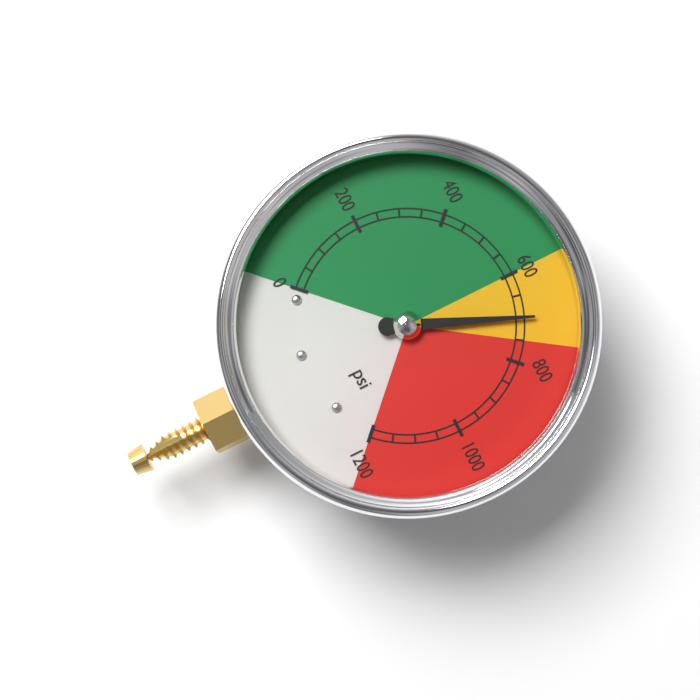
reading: 700 psi
